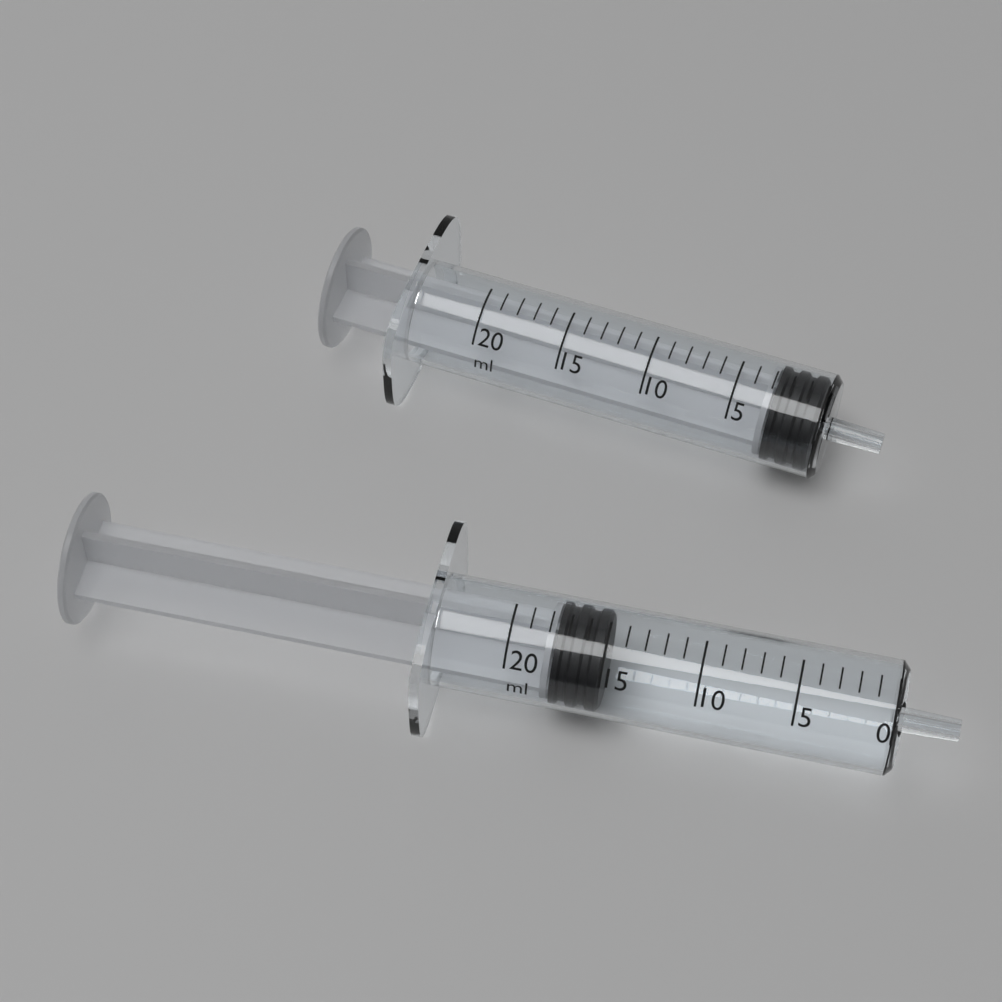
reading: 15 ml
